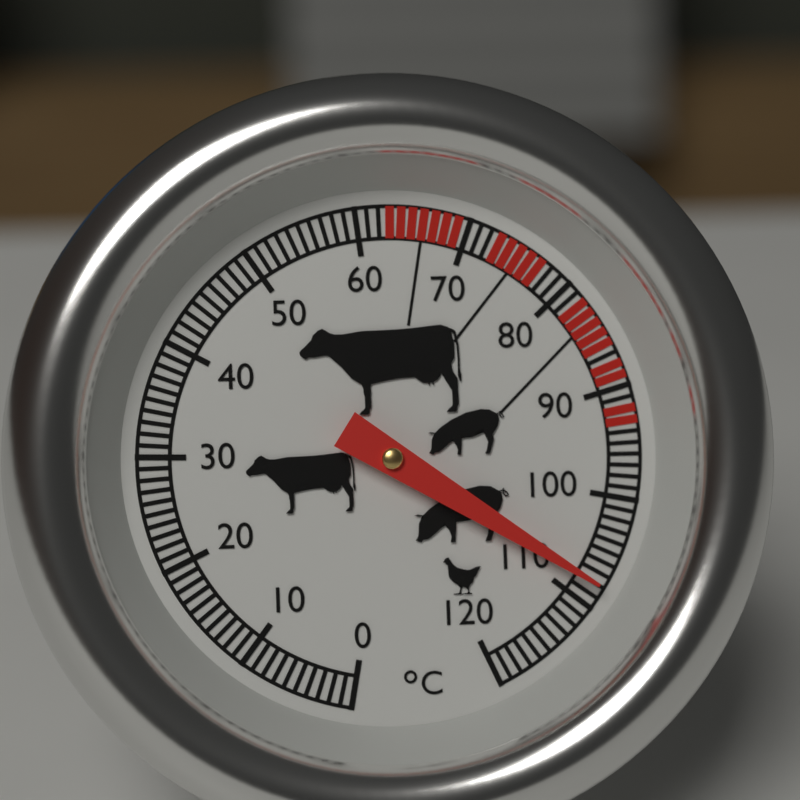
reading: 108 °C
